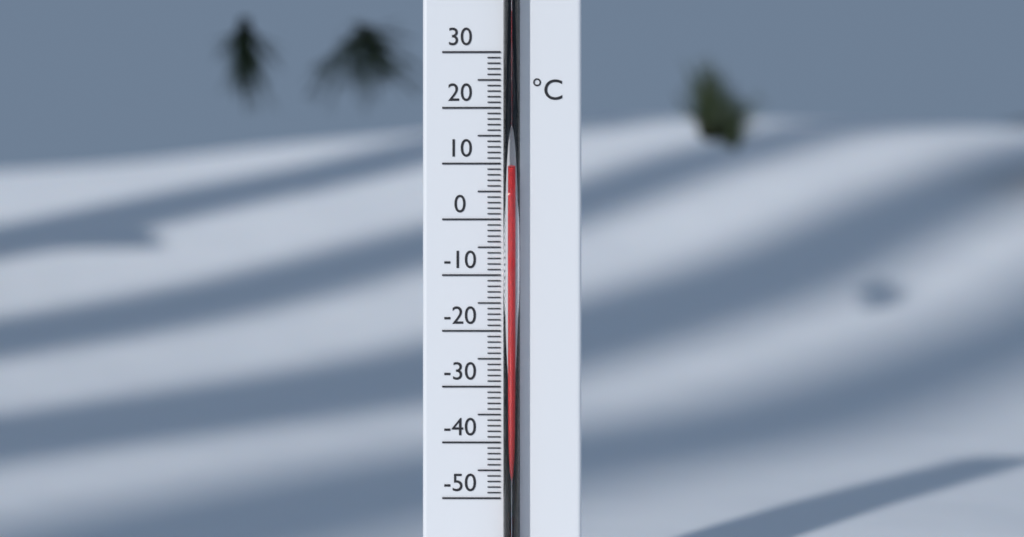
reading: 9 °C
